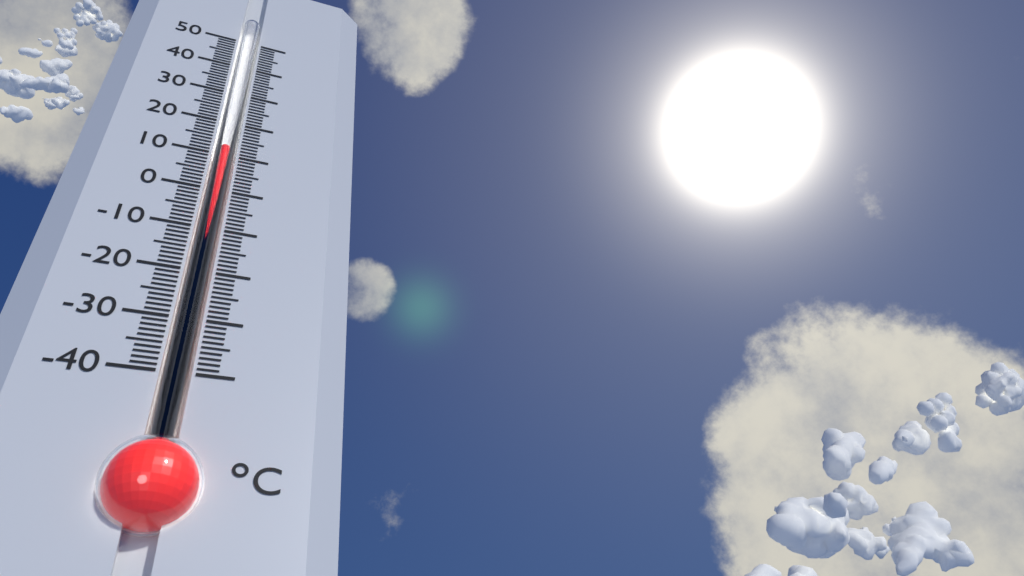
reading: 12 °C
